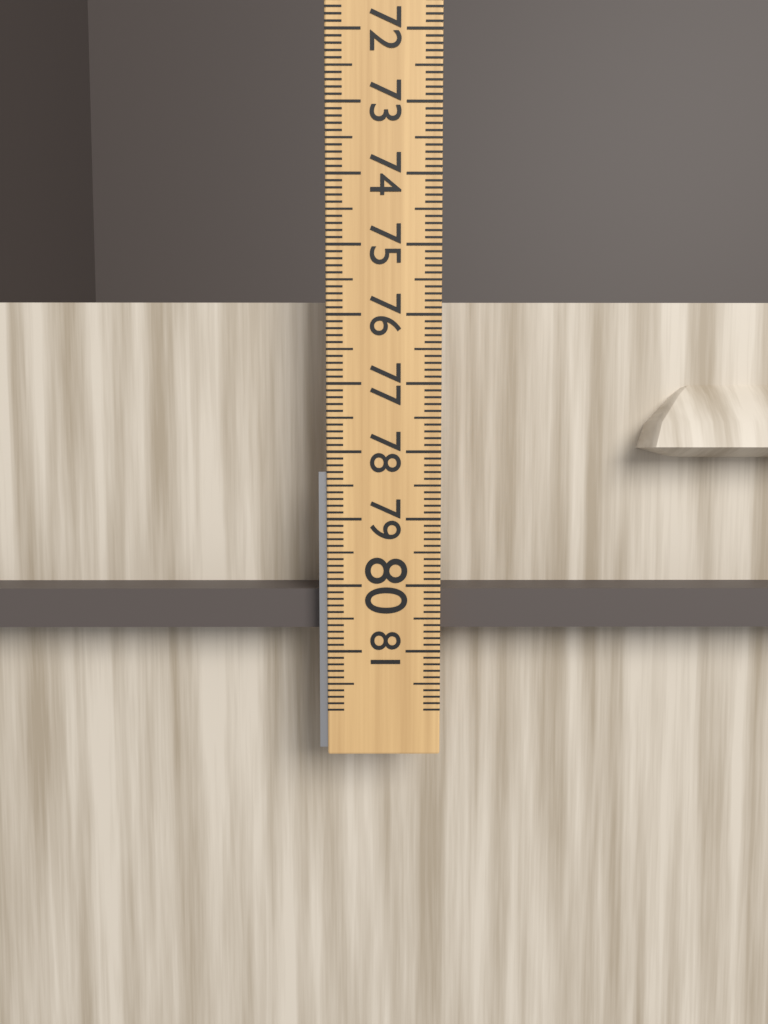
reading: 80.7 (no unit)
